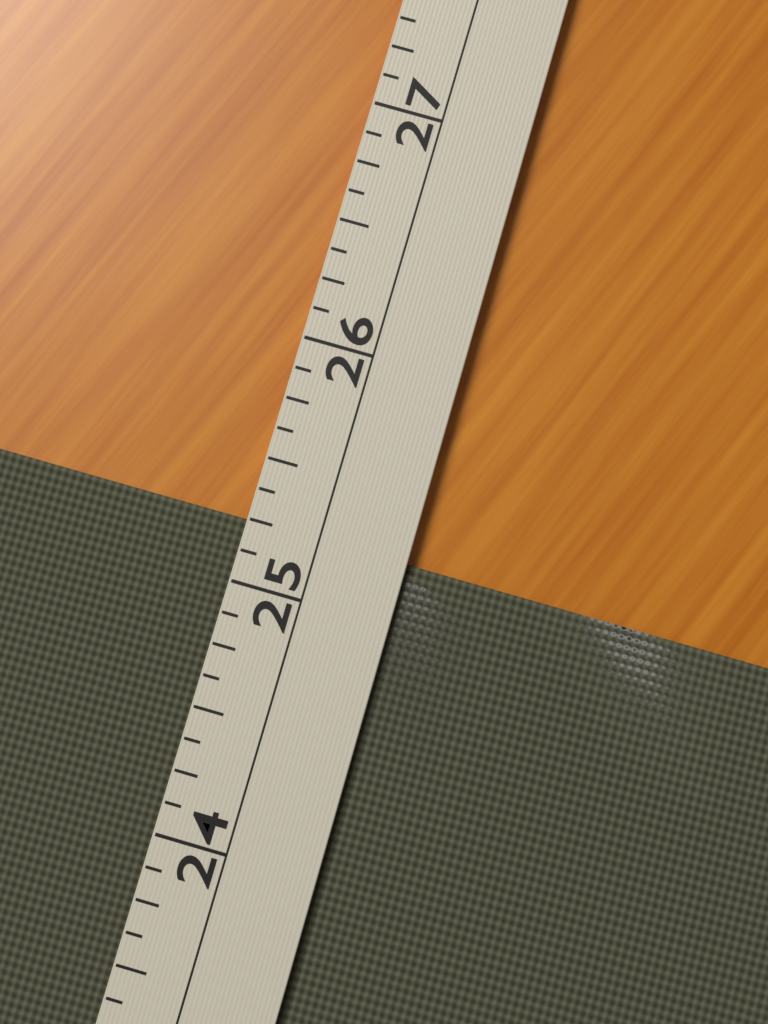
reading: 25.250 (no unit)
